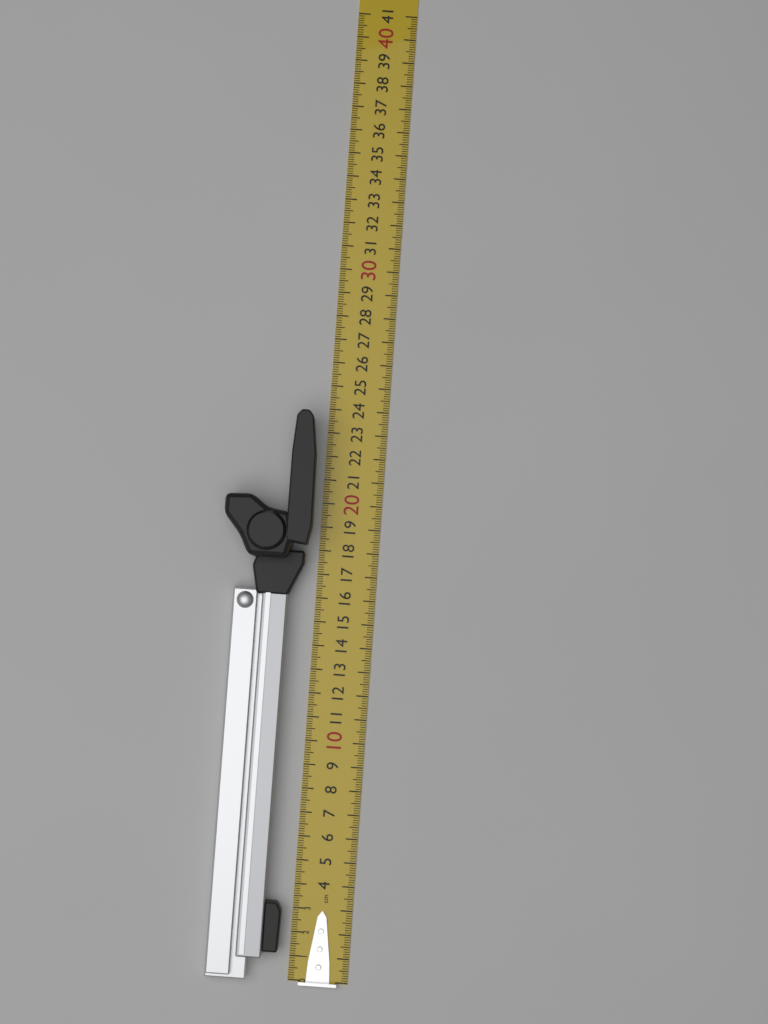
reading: 23.7 cm
